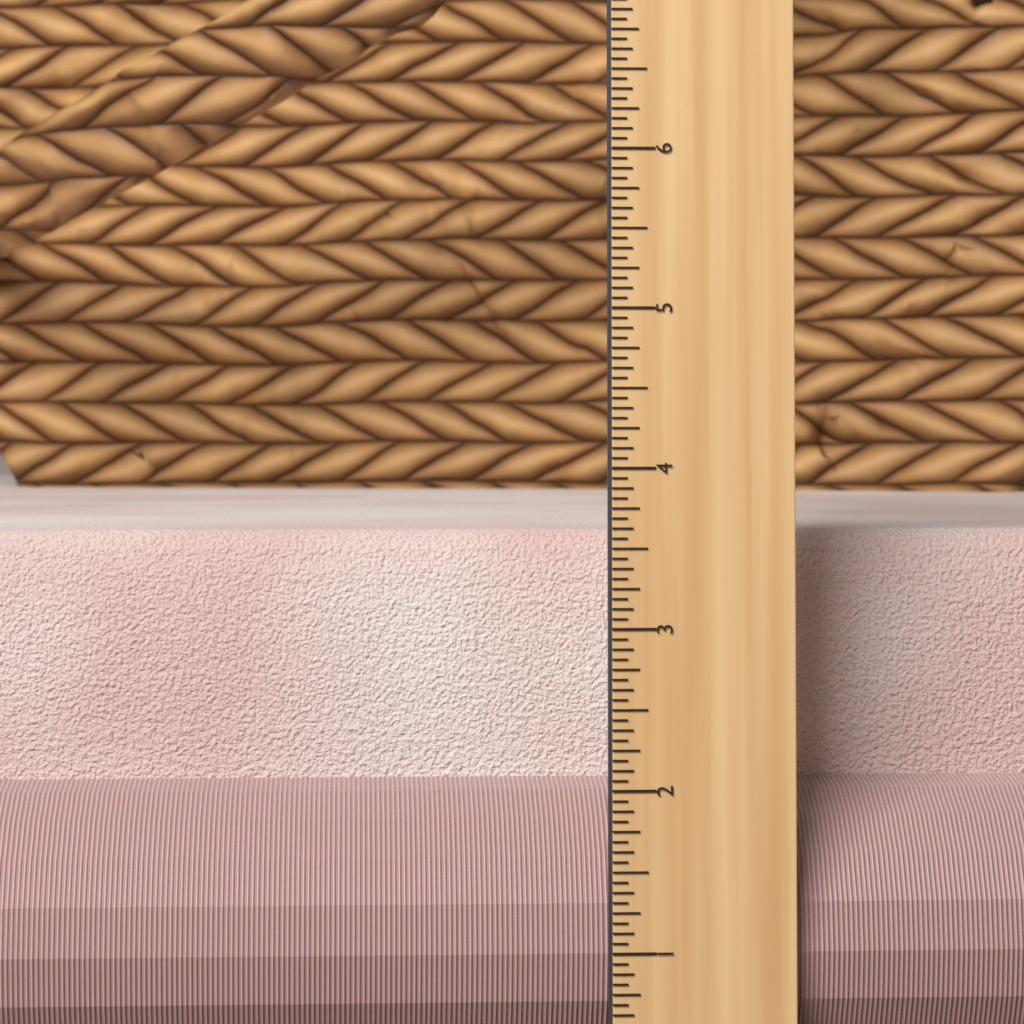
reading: 3.5625 in
